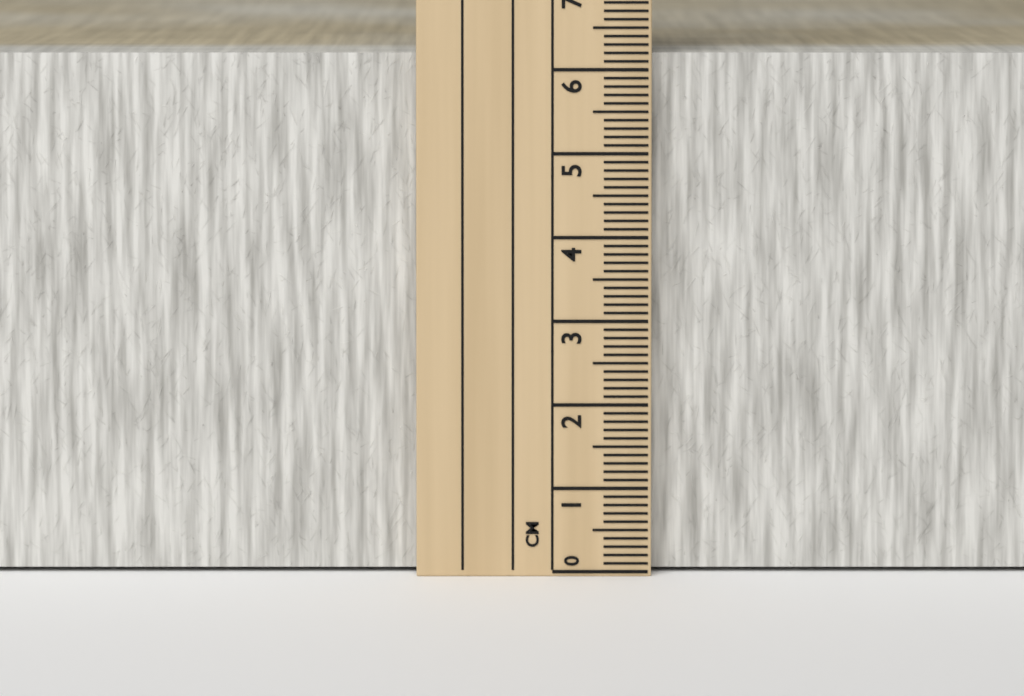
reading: 6.2 cm
